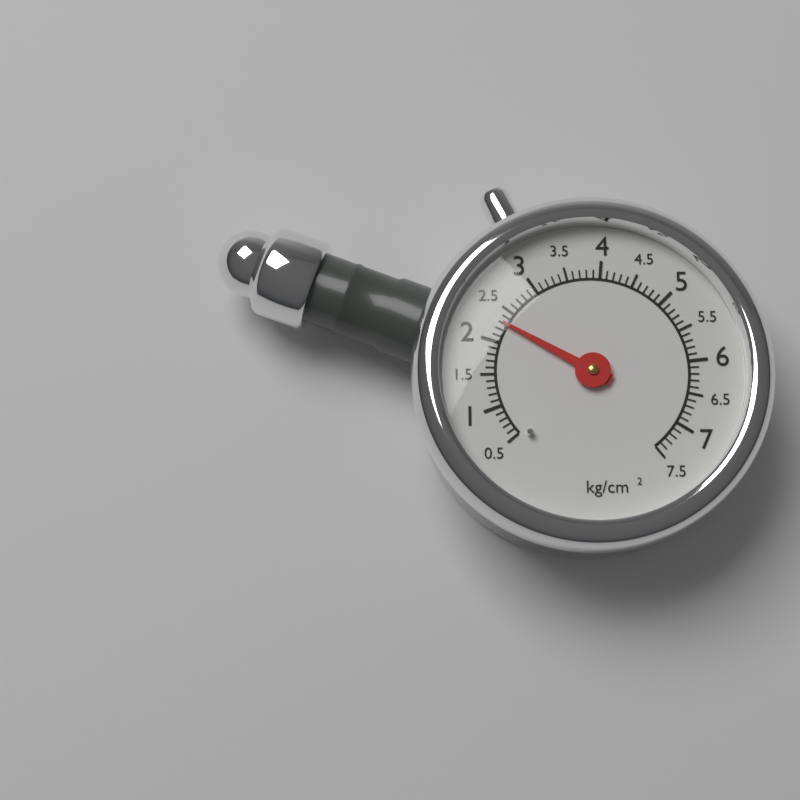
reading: 2.3 kg/cm²
